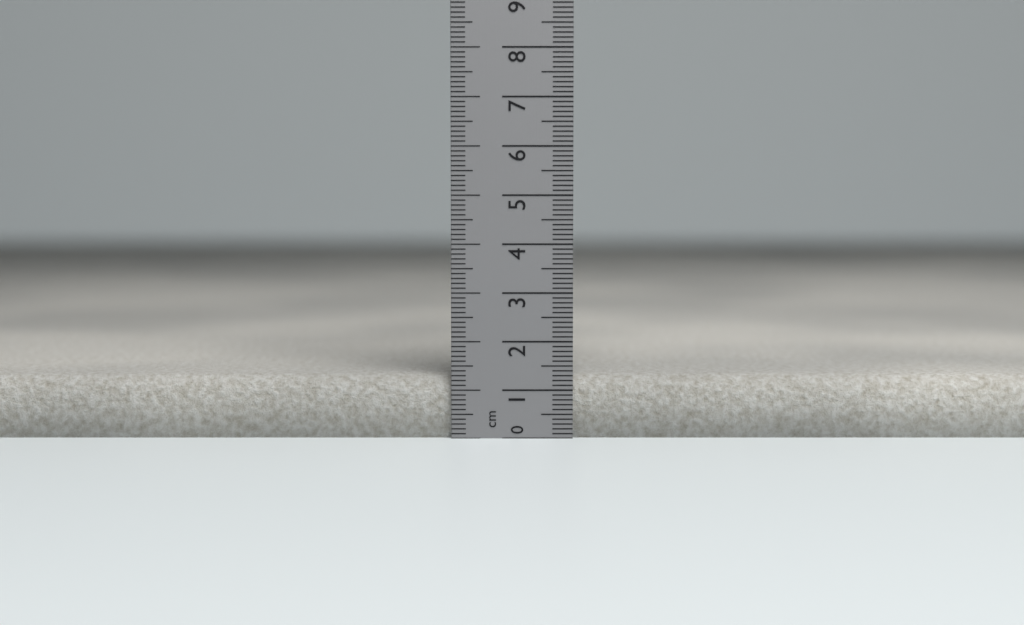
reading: 1.3 cm
